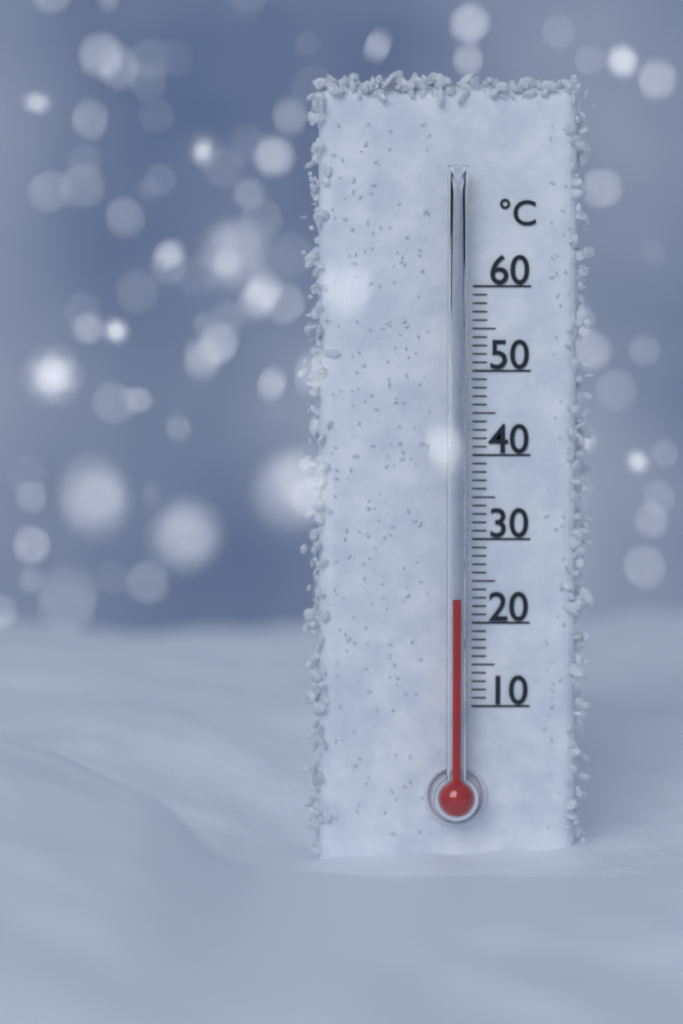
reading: 23 °C
